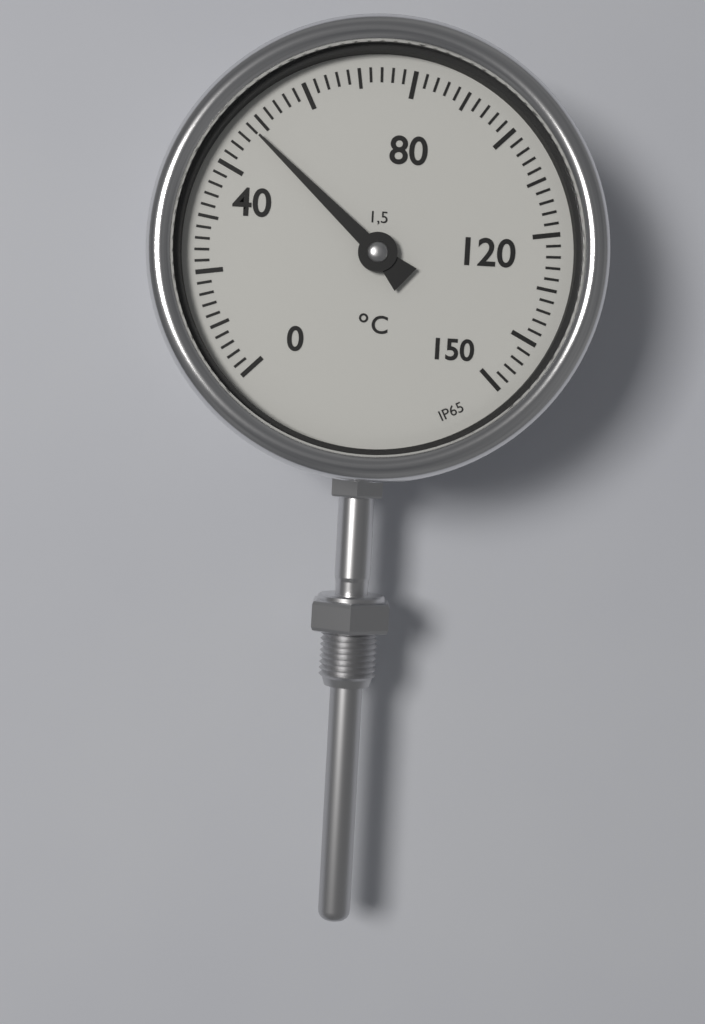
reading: 48 °C
